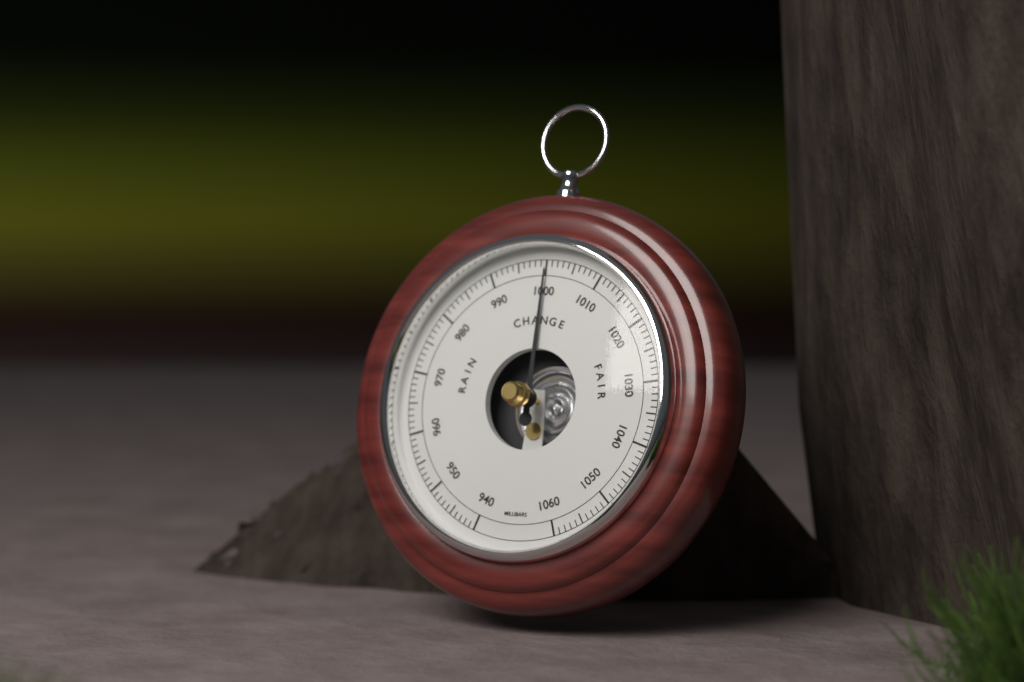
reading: 1000 mbar
